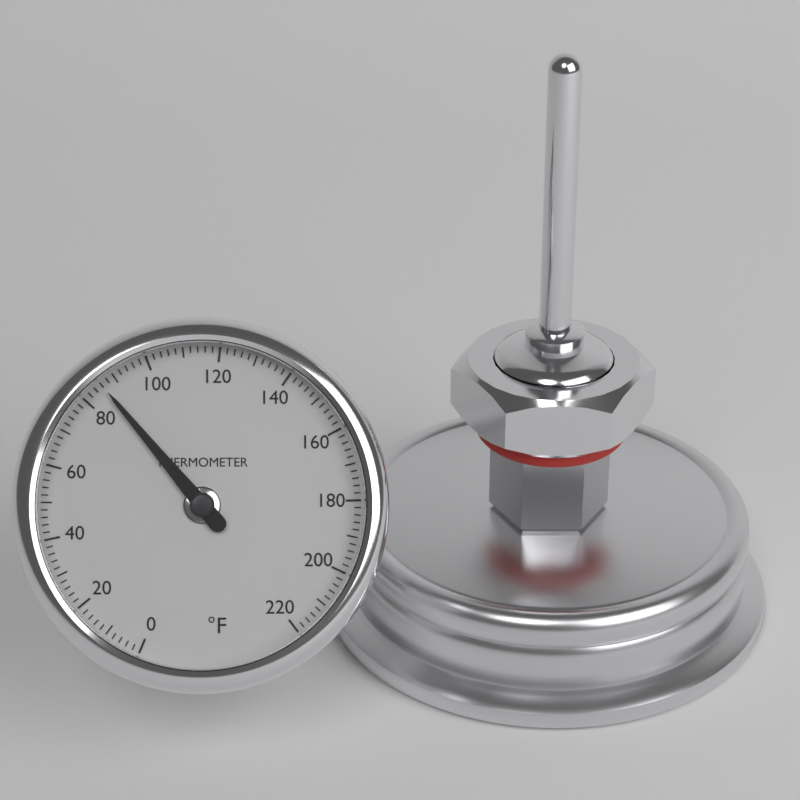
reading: 86 °F
